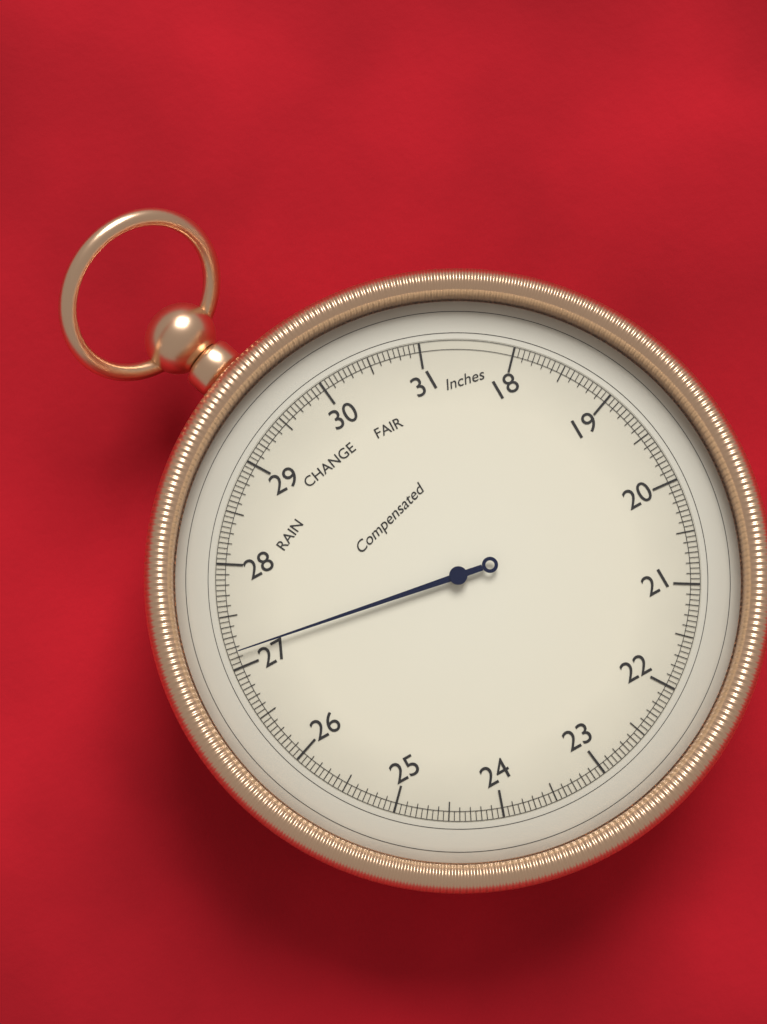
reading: 27.15 inHg
